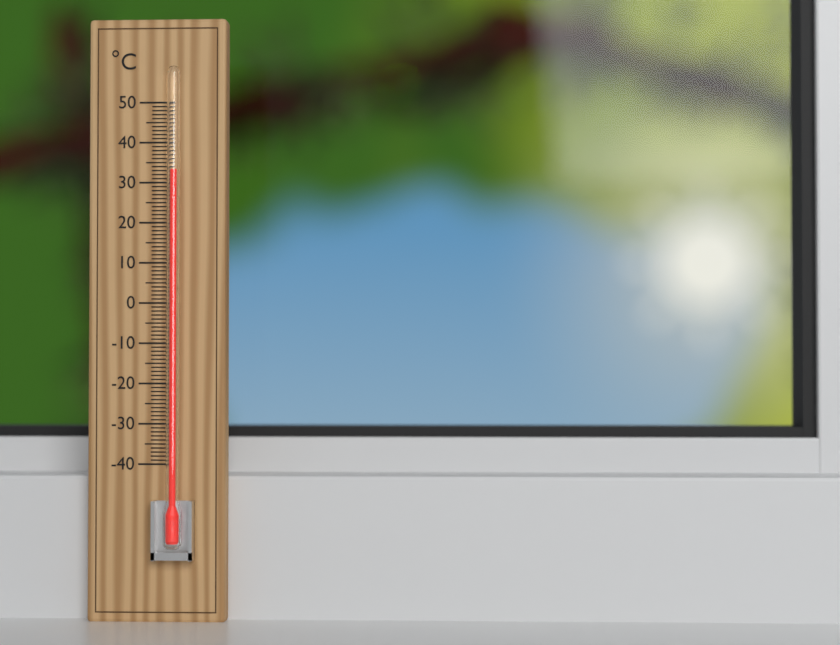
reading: 33 °C
